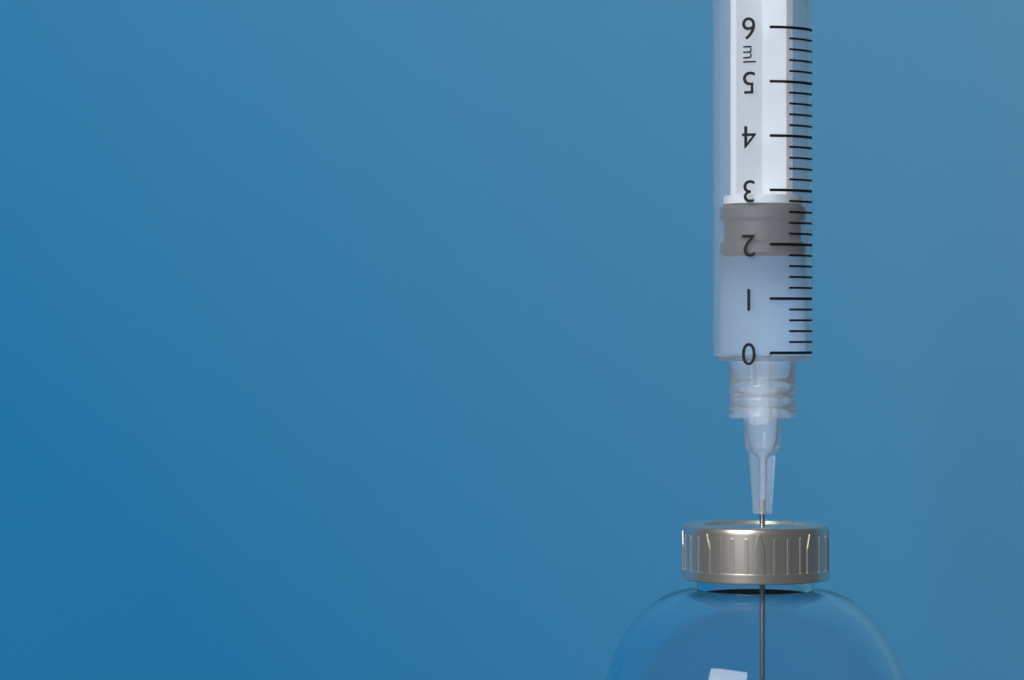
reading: 1.8 ml
